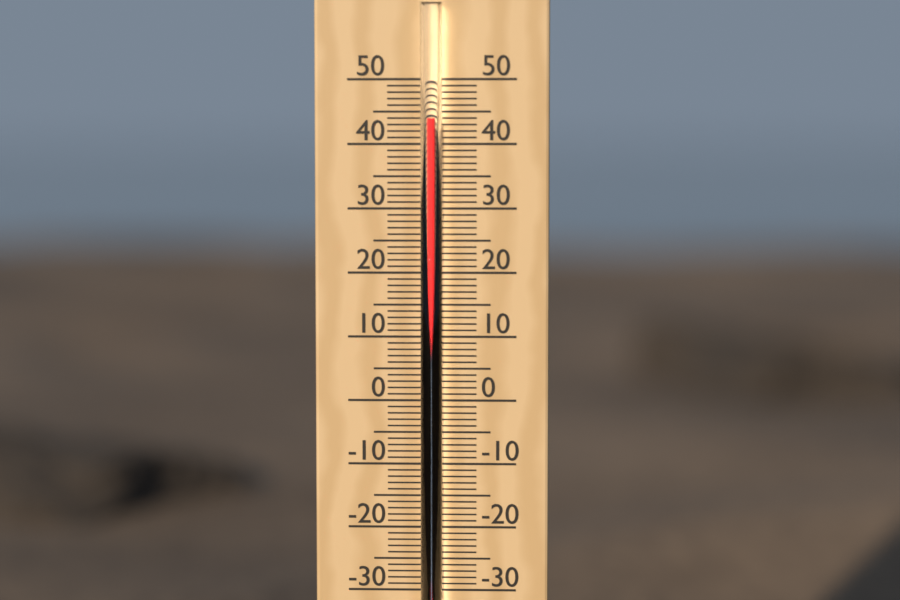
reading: 44 °C
